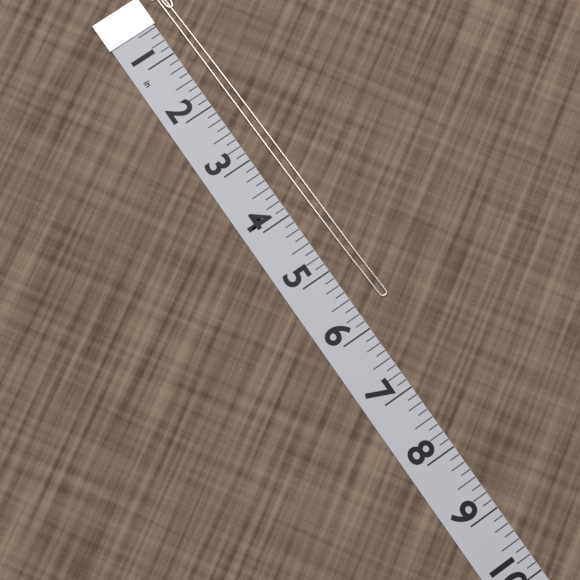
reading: 5.750 in
